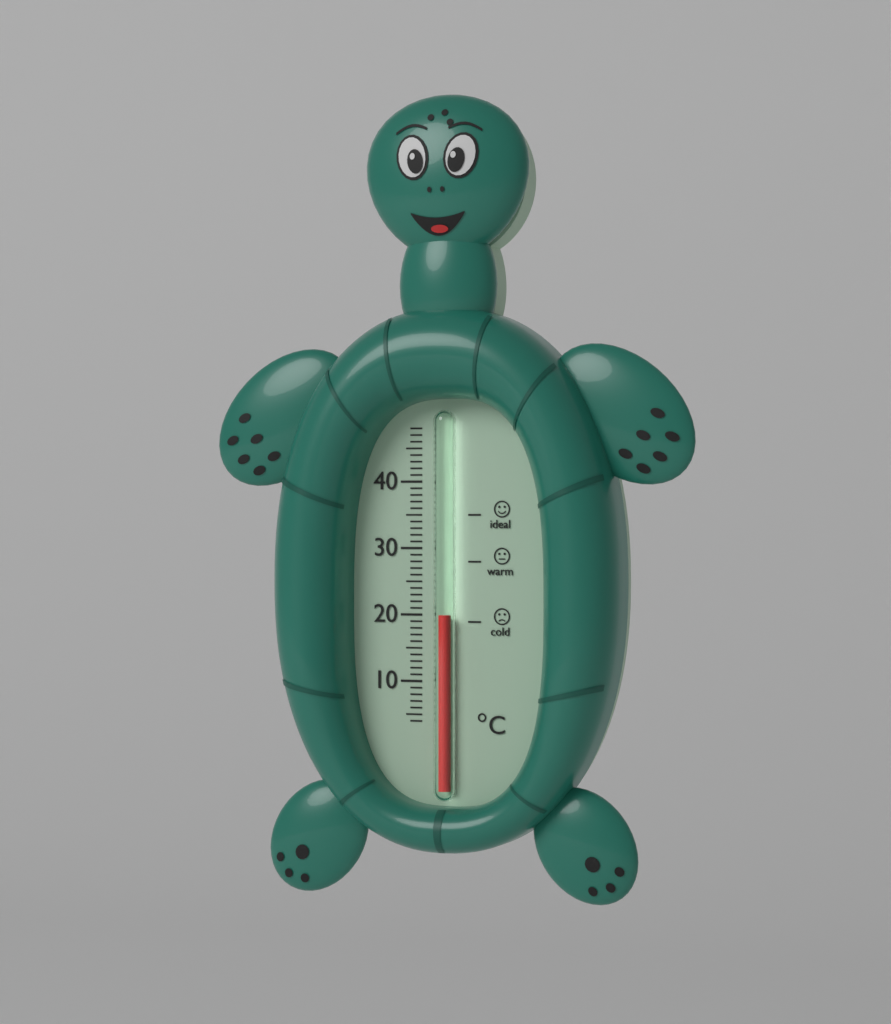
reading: 20 °C
